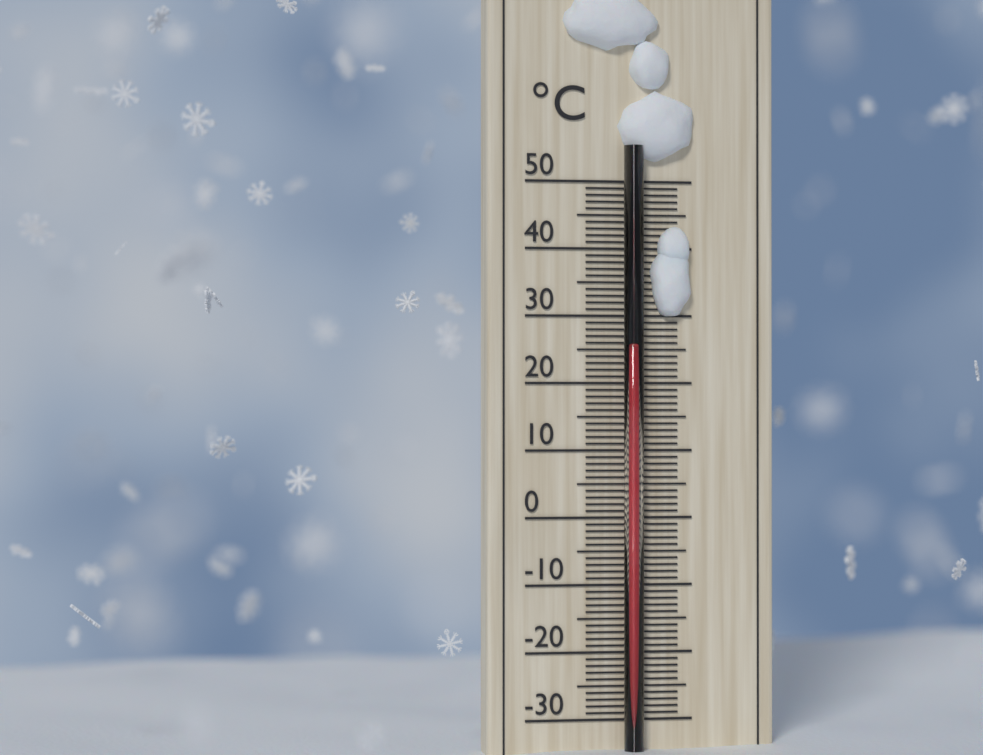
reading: 25 °C
